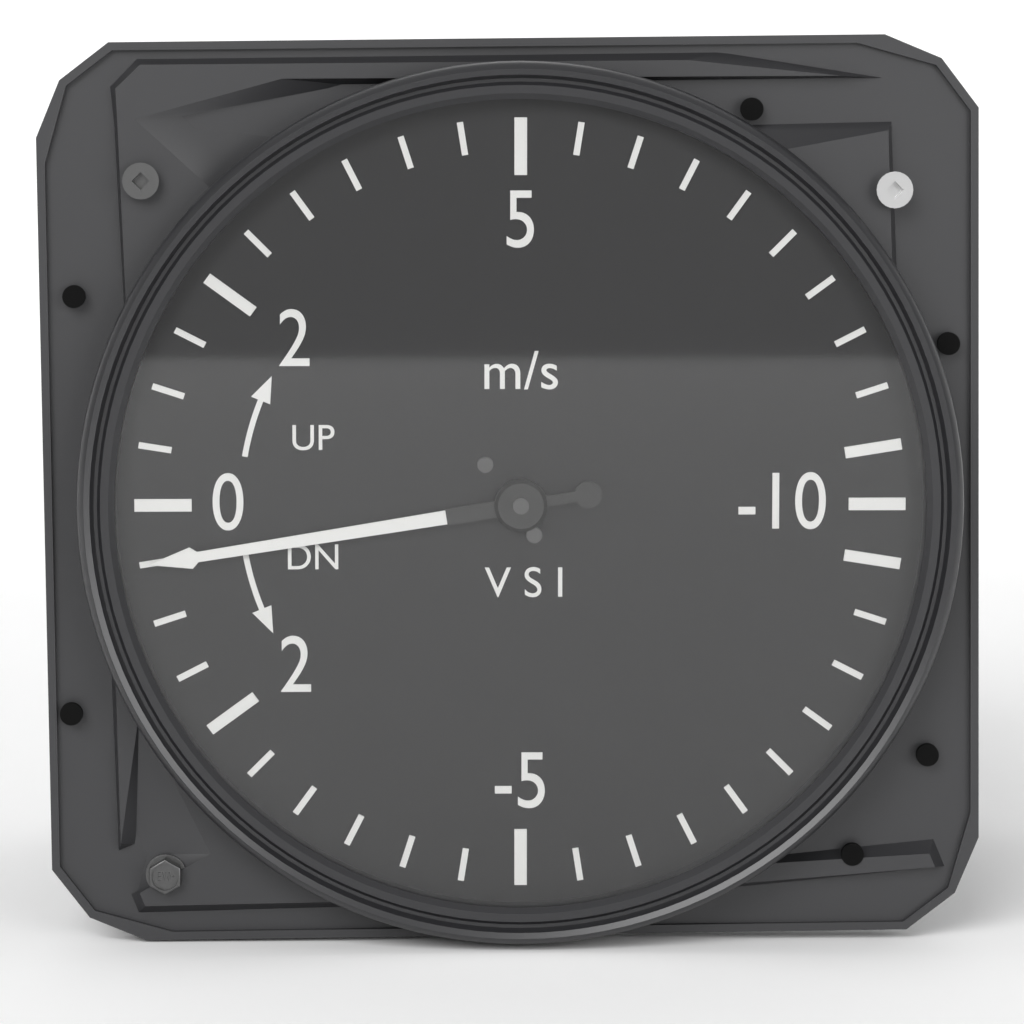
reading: -0.5 m/s
